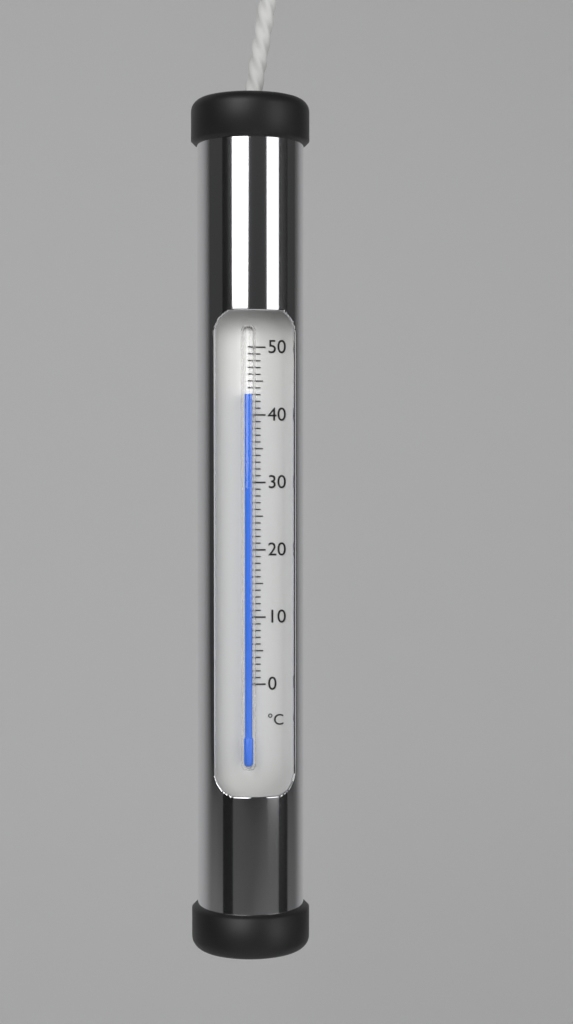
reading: 43 °C
